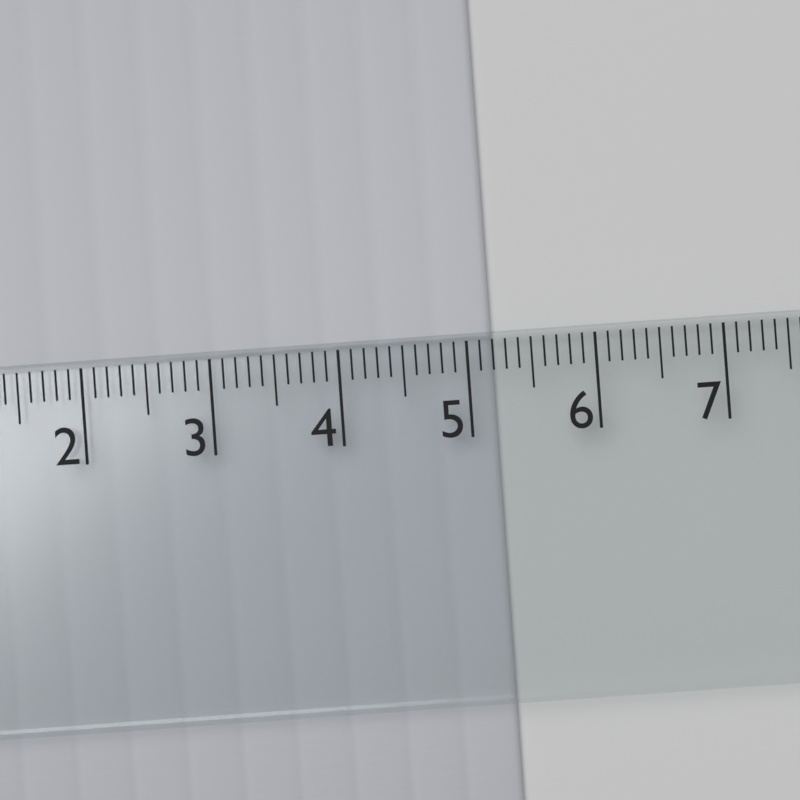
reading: 5.2 cm
